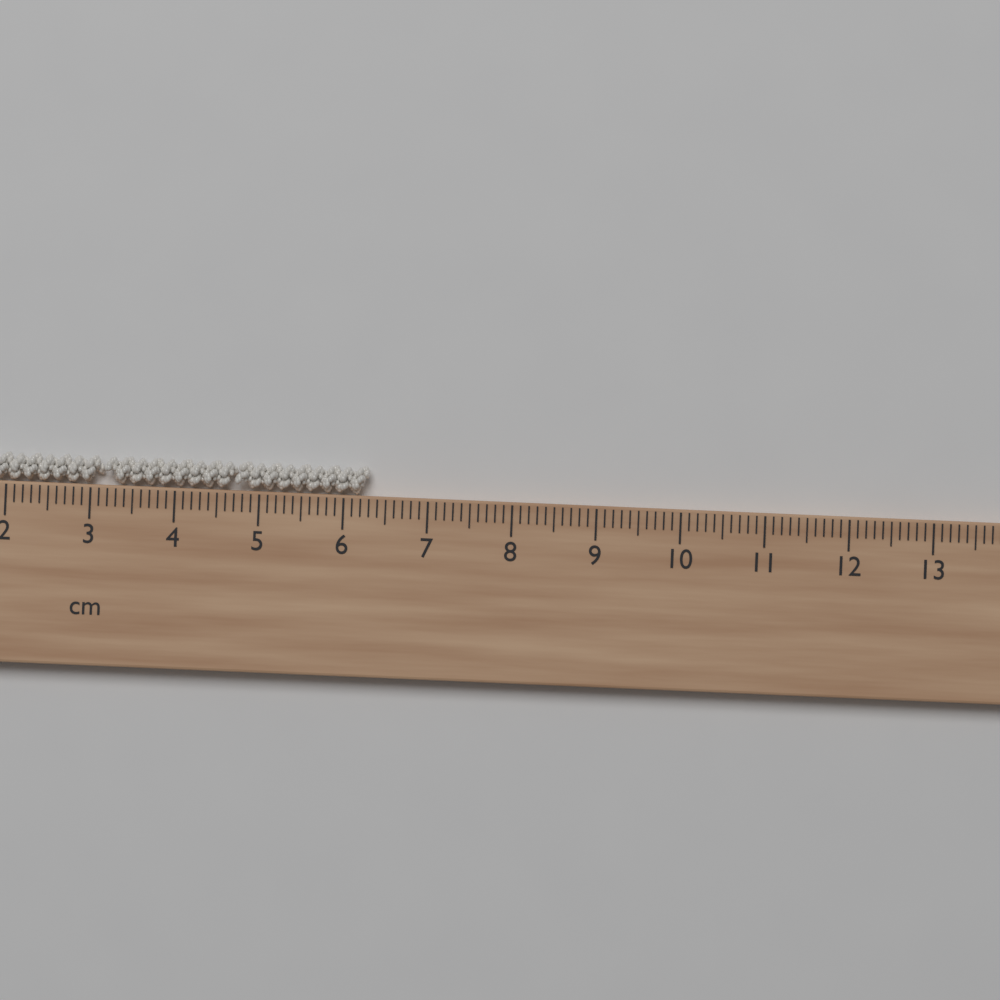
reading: 6.3 cm
